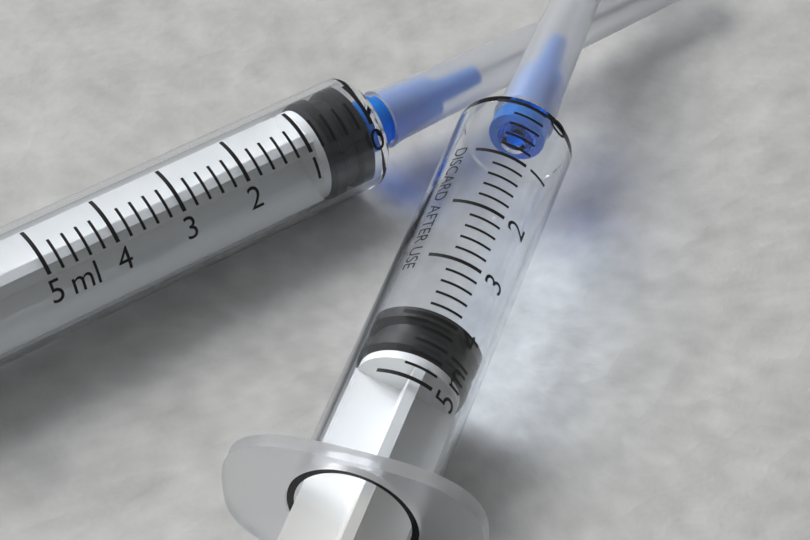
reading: 3.8 ml
